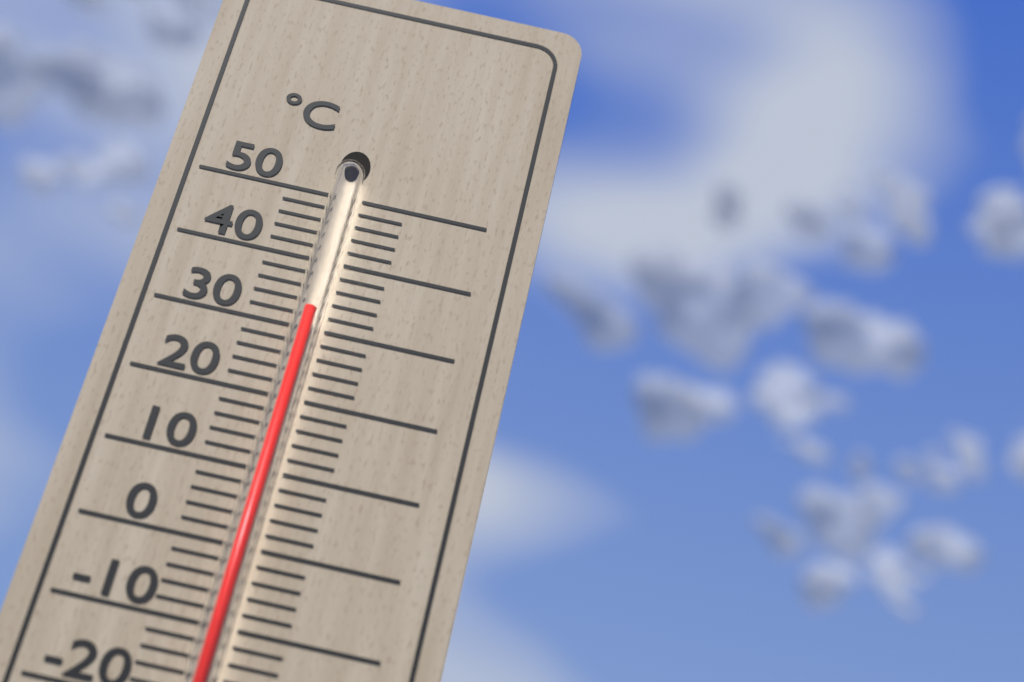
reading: 32 °C
